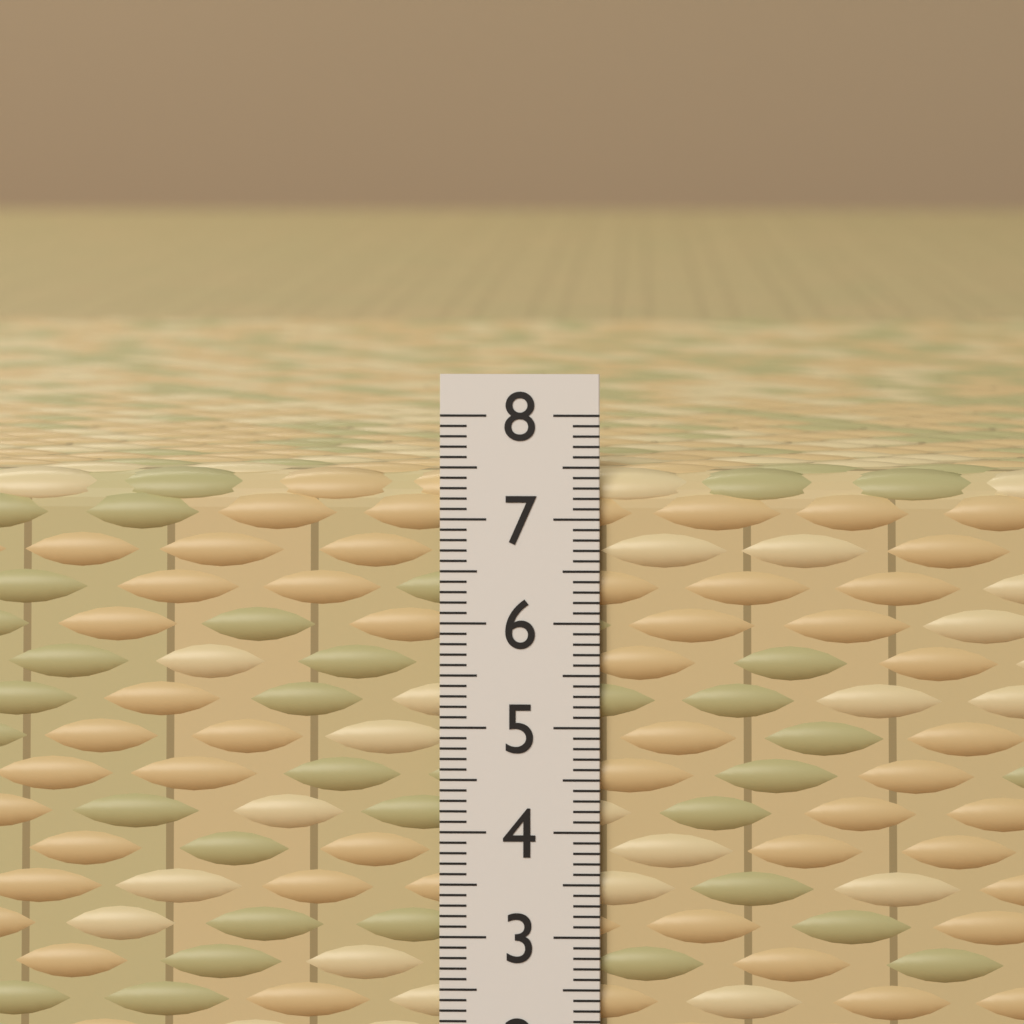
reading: 7.5 (no unit)
